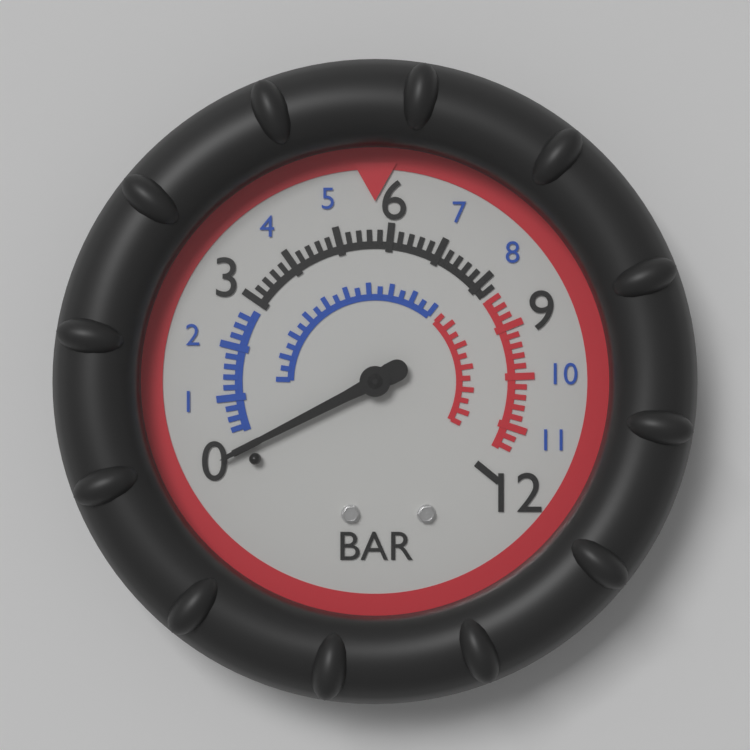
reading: 0.0 bar
